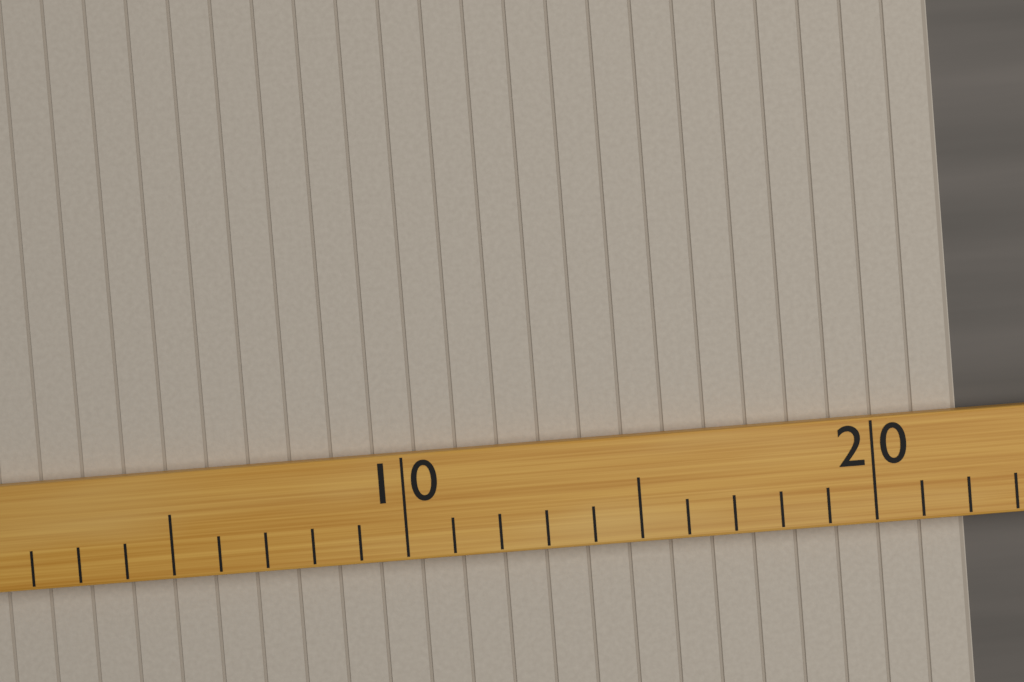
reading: 22 (no unit)
